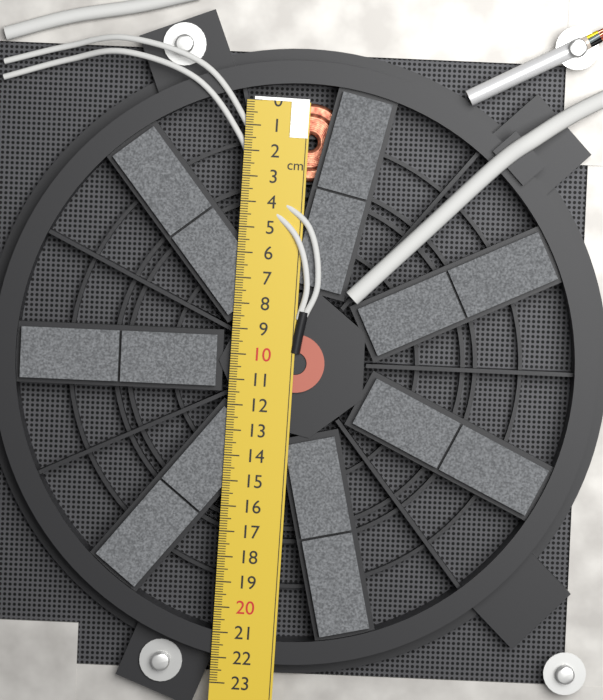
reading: 3.1 cm
